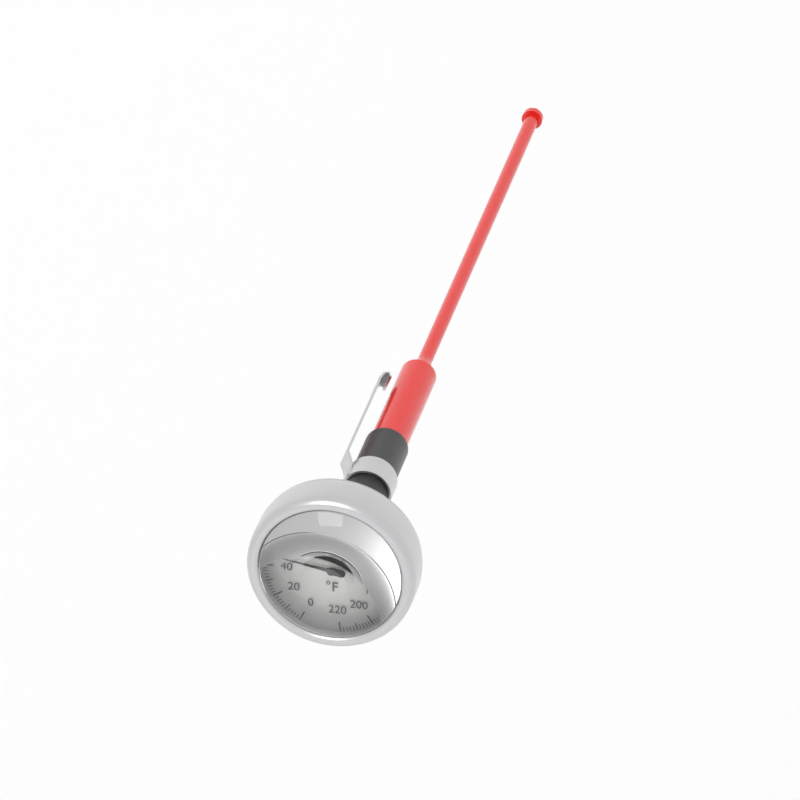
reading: 48 °F
